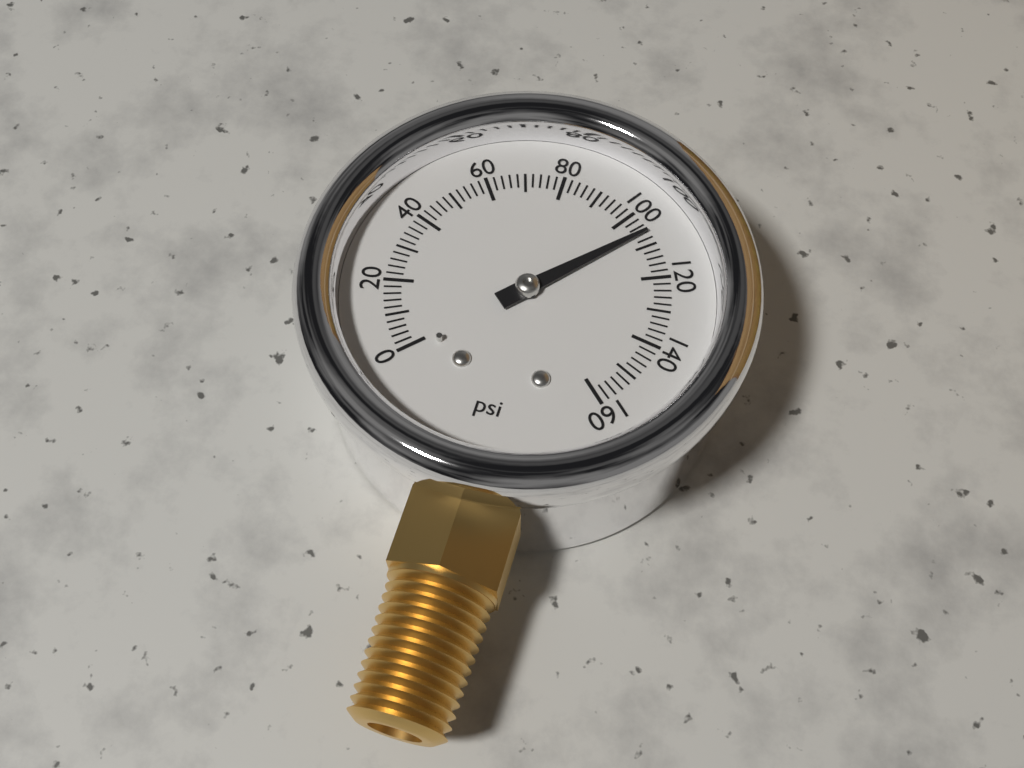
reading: 106 psi
